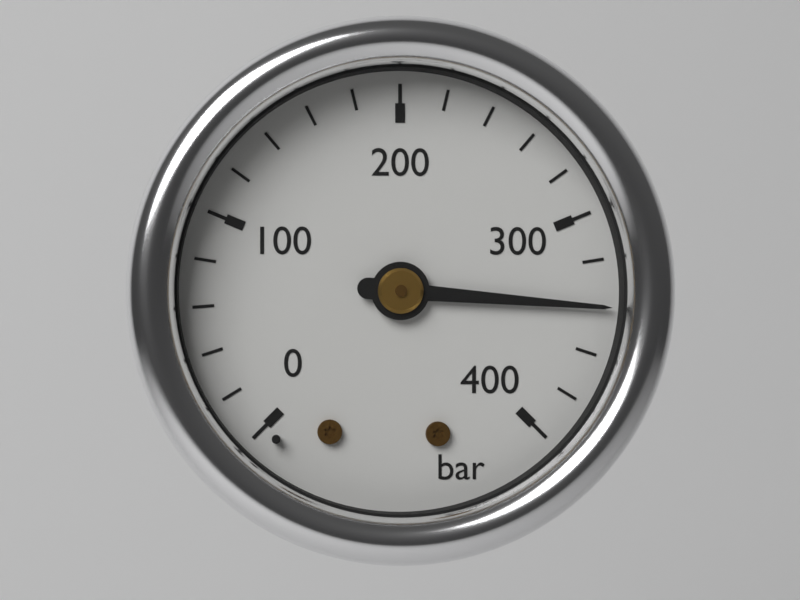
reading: 340 bar
